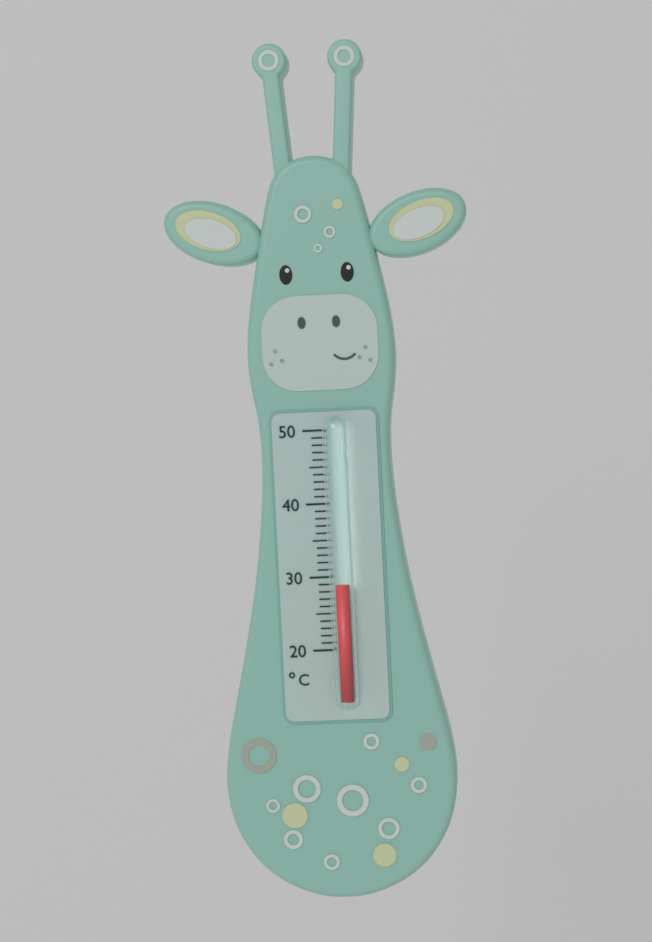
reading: 29 °C
